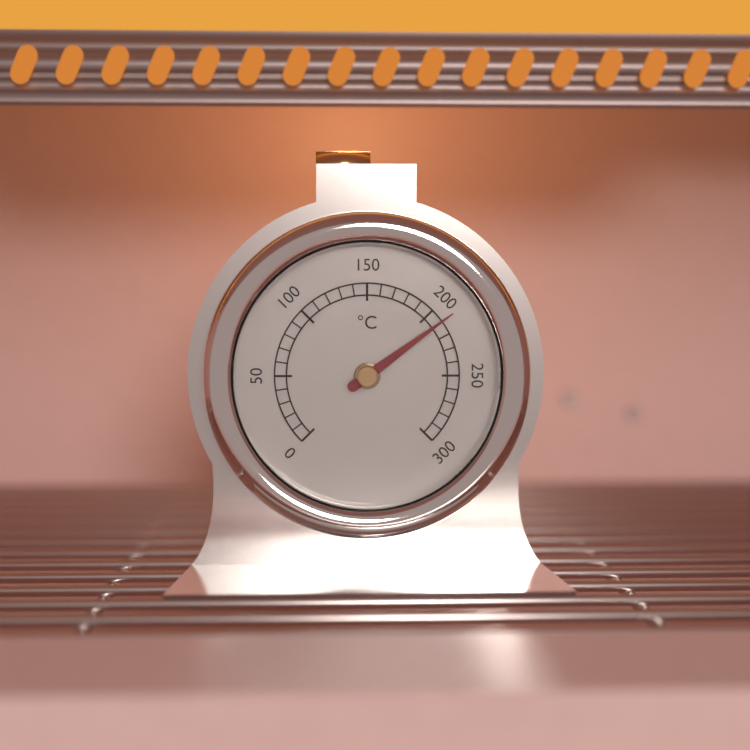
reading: 210 °C
